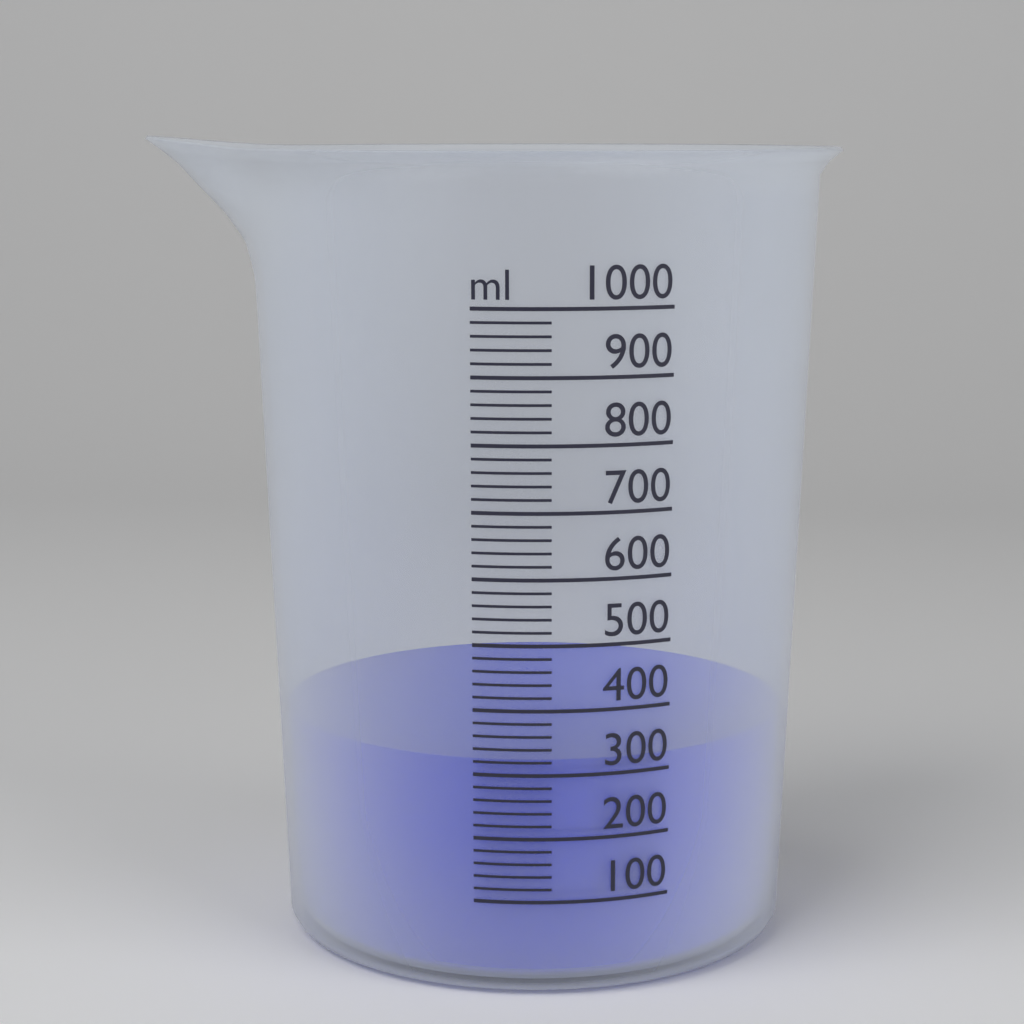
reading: 320 ml
